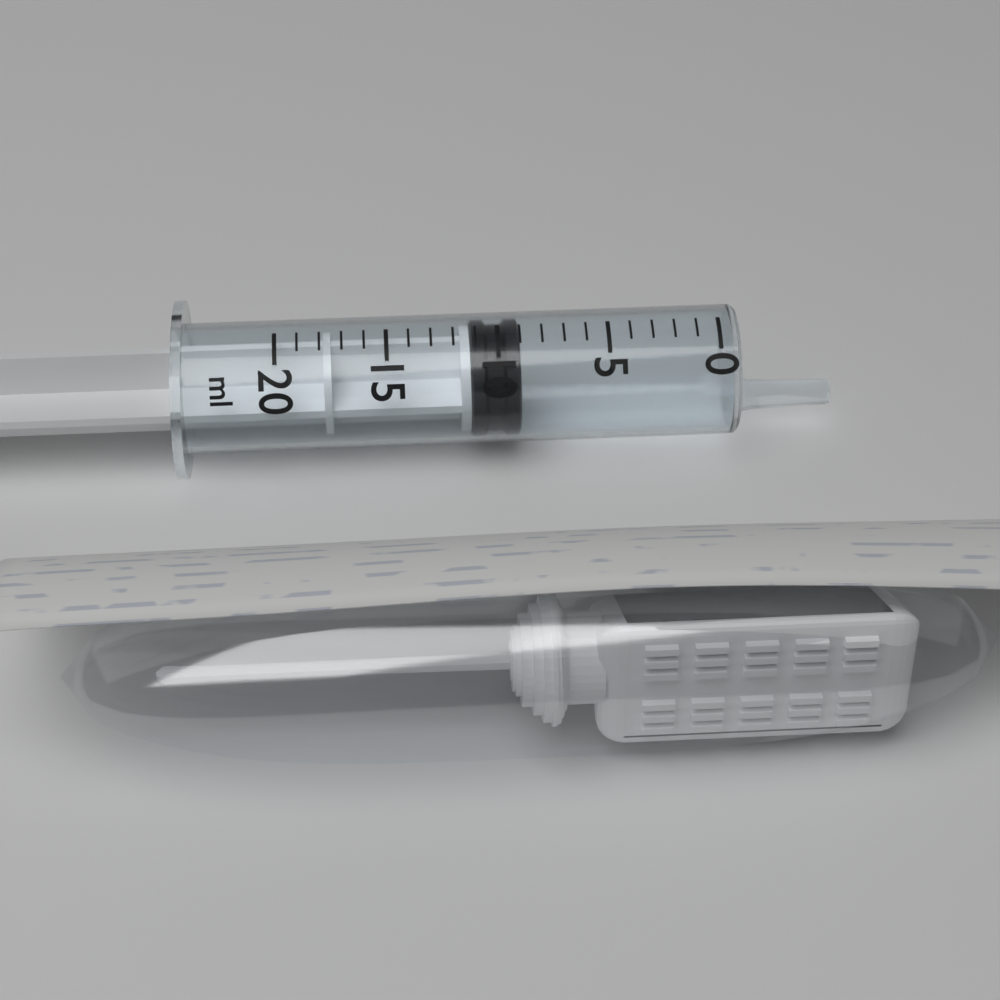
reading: 9 ml
